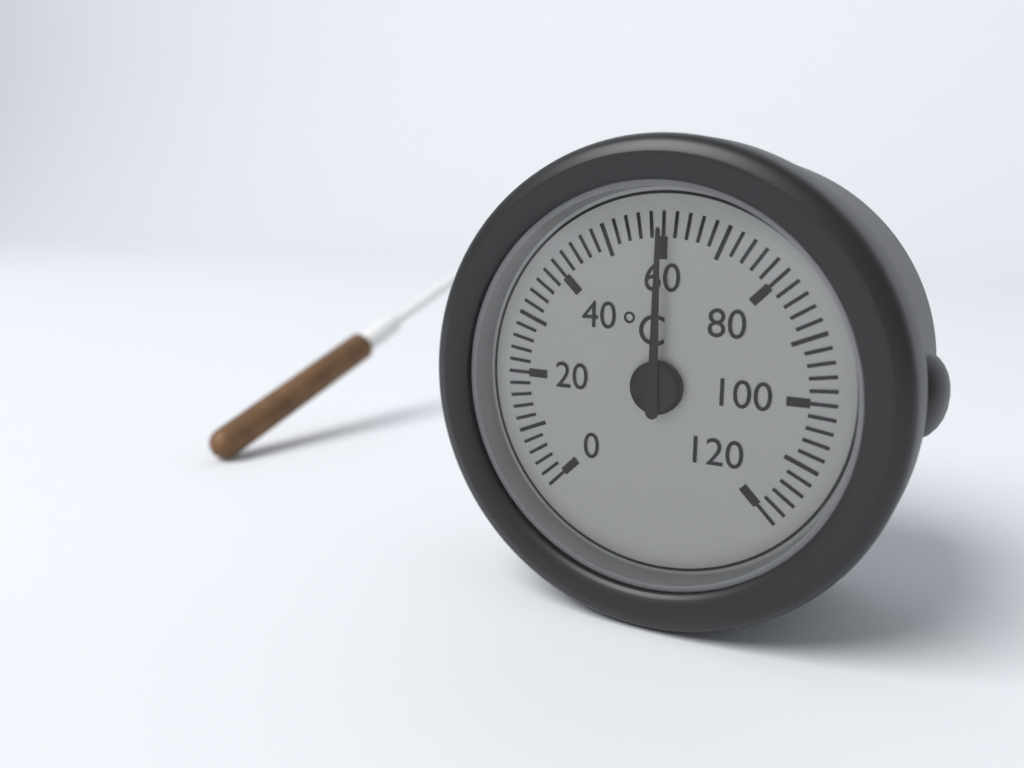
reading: 60 °C
